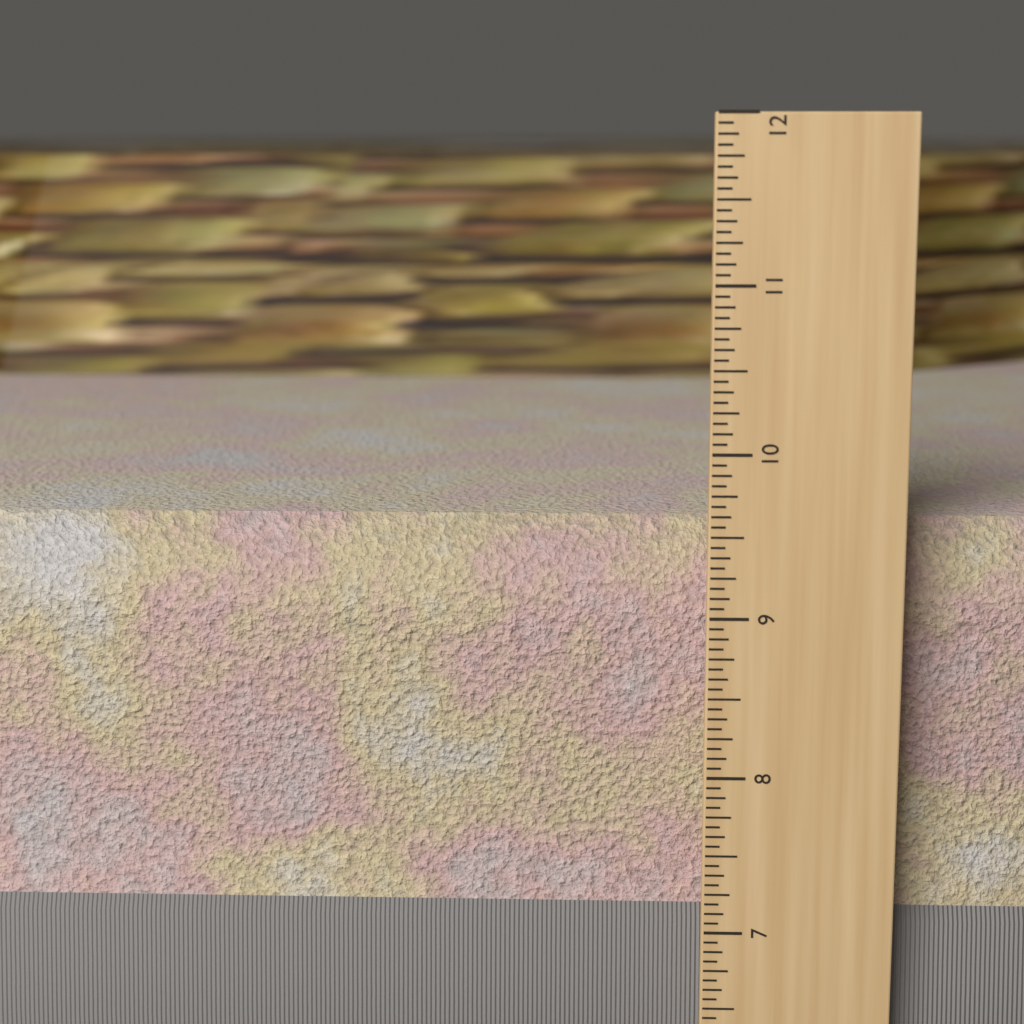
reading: 9.5625 in
